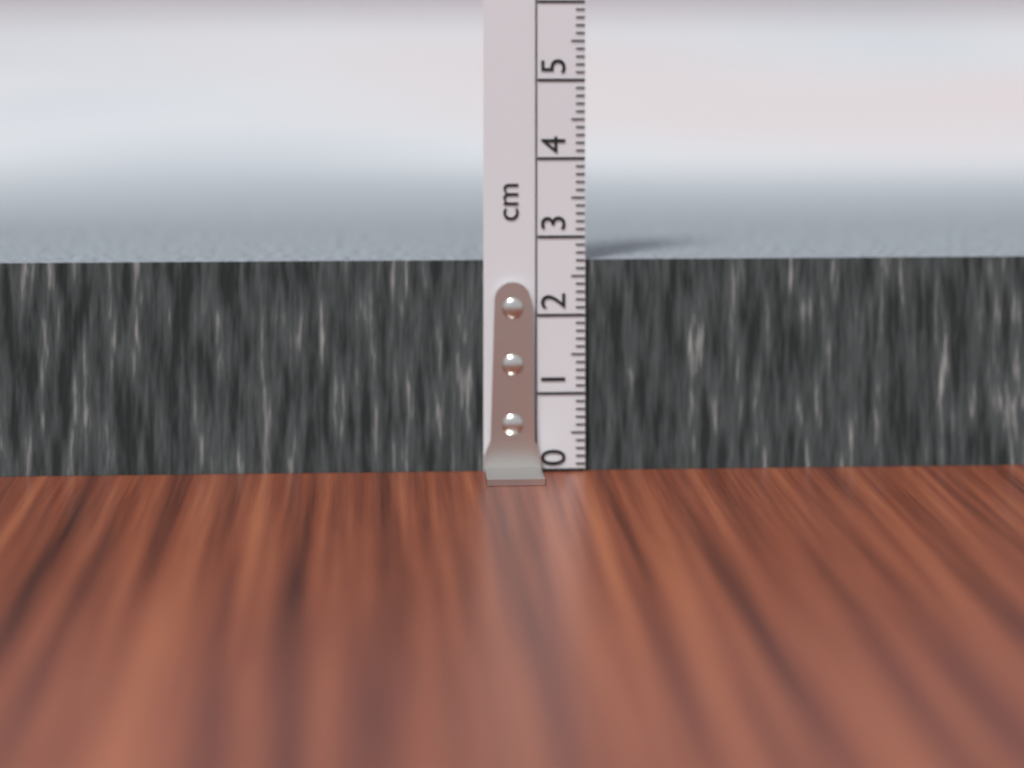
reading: 2.7 cm
